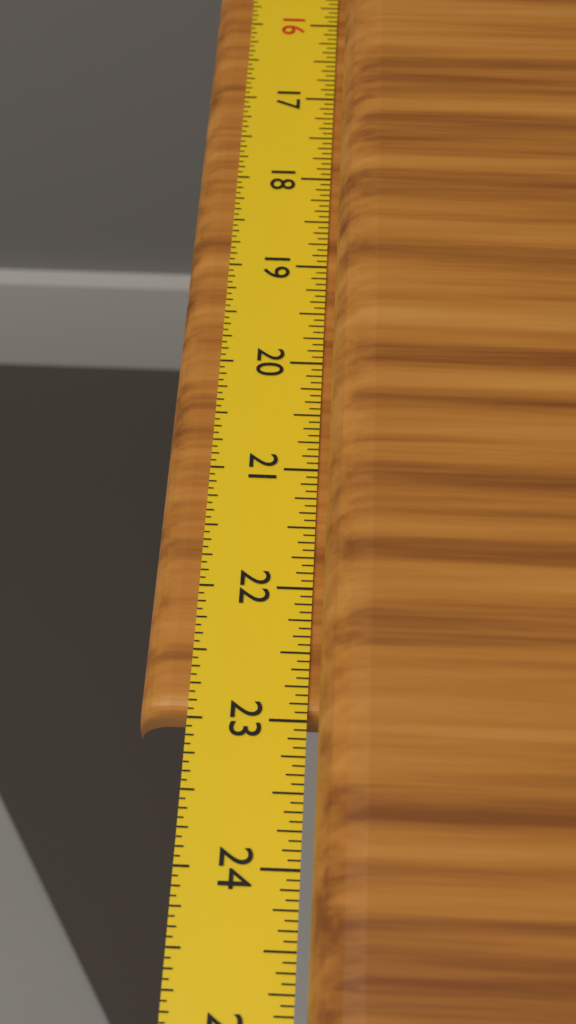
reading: 22.9375 in
